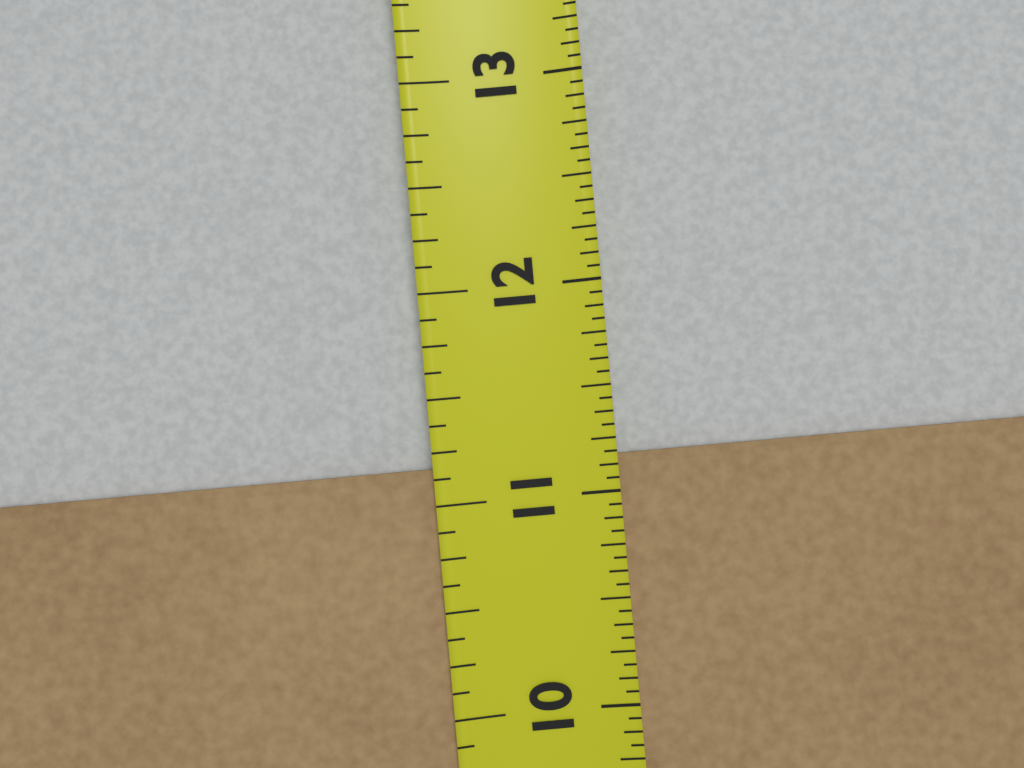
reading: 11.1875 in
